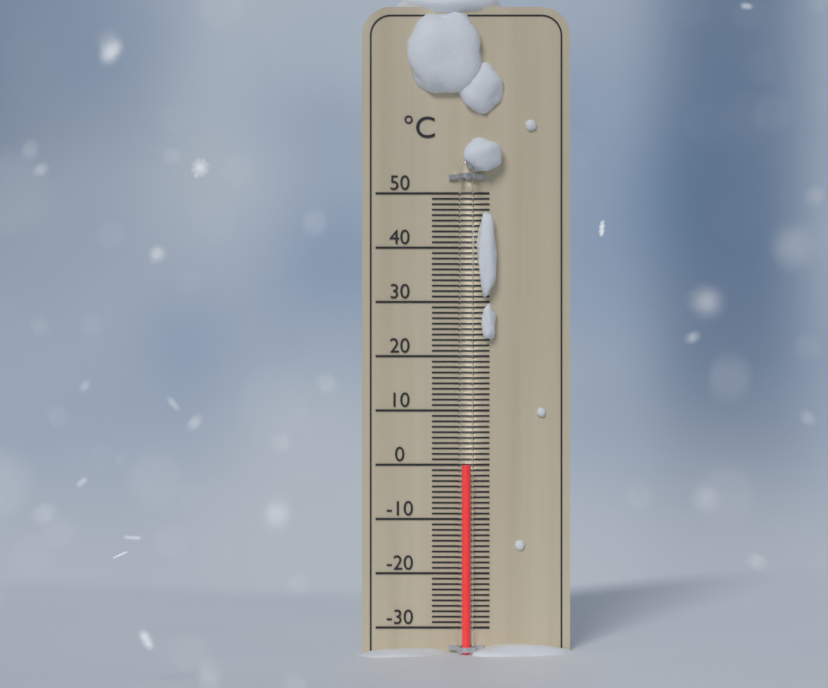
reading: 0 °C
